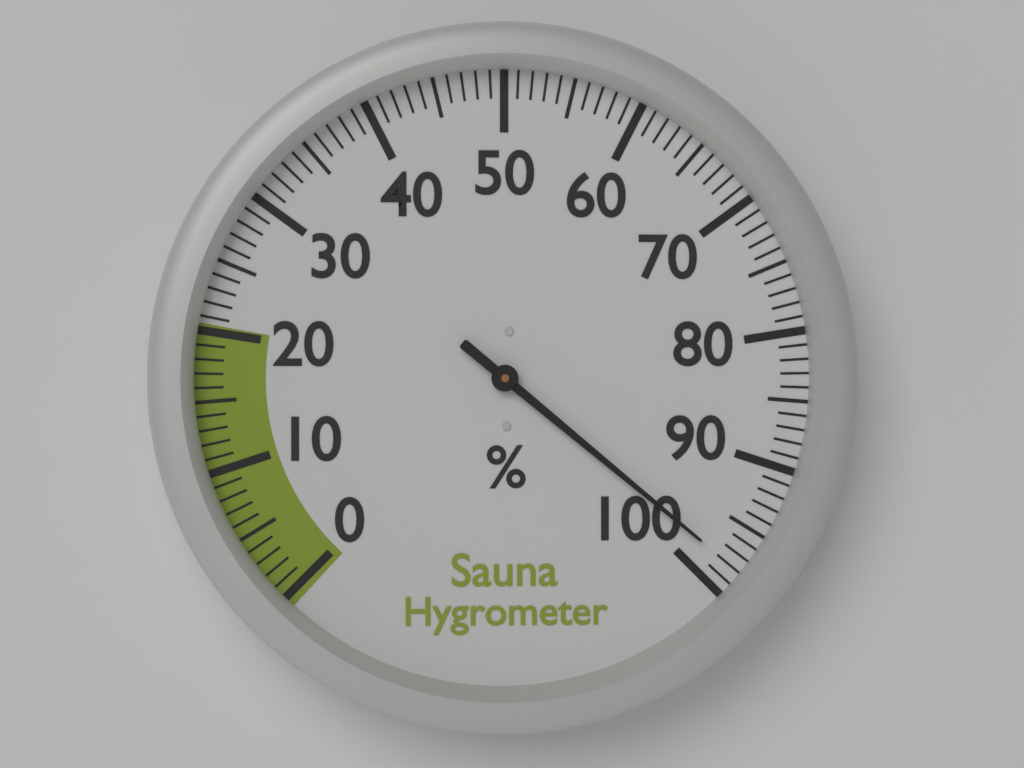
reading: 98 %
